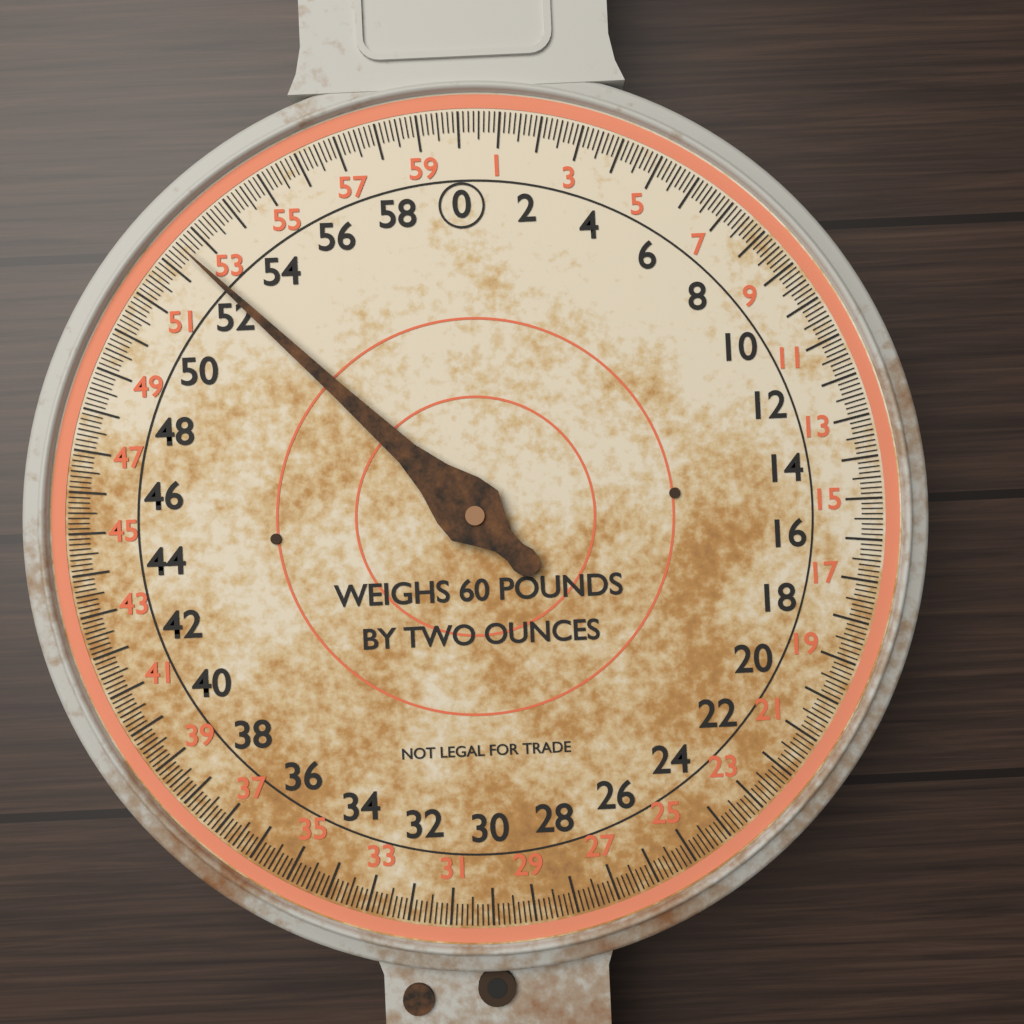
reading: 52.500 lb
